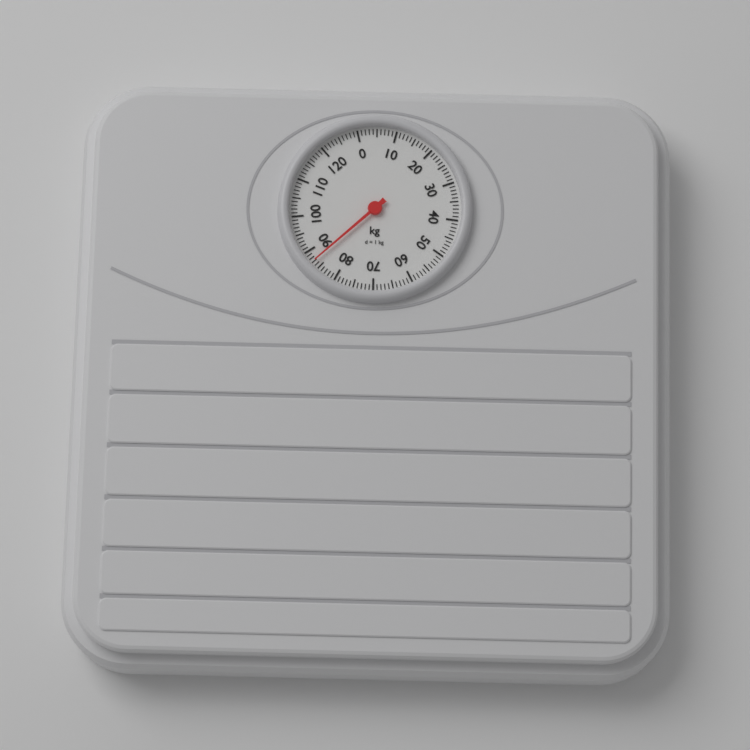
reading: 87 kg
